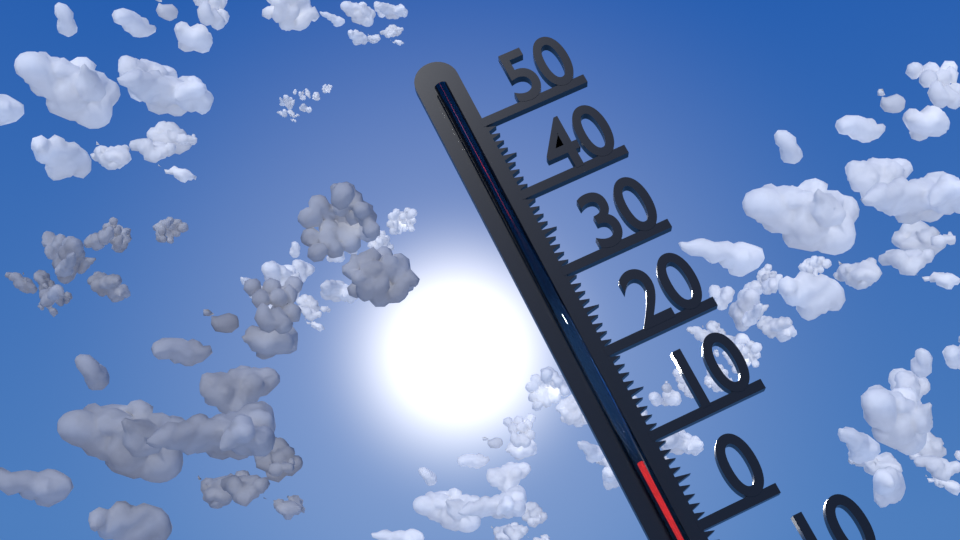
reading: 8 °C
